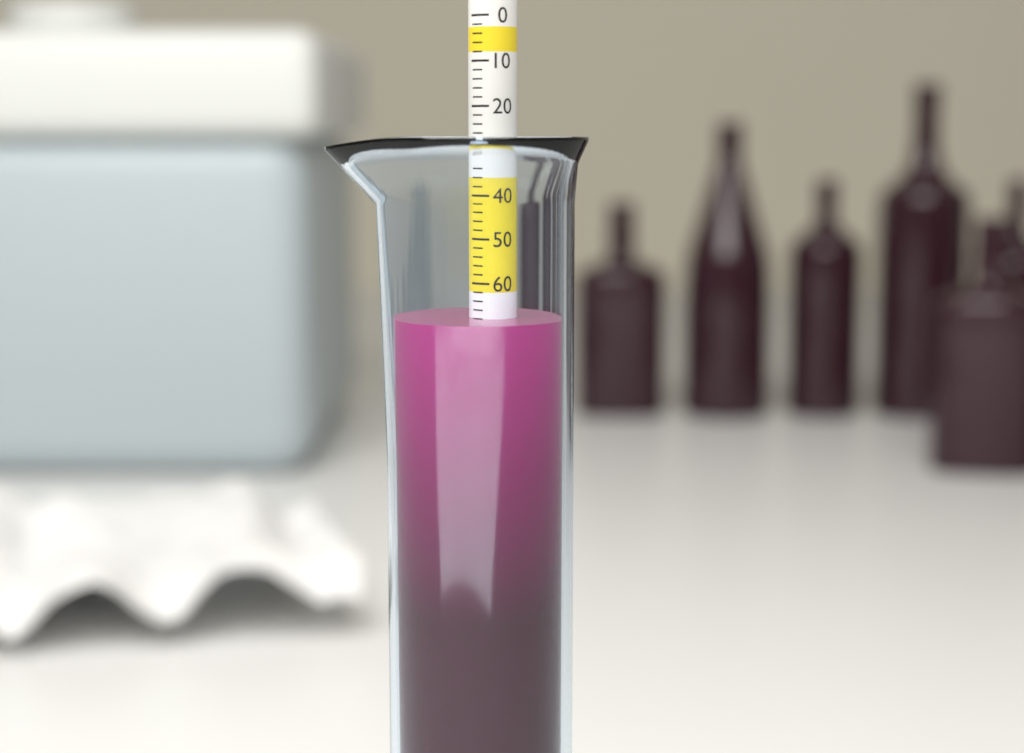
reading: 68 (no unit)
